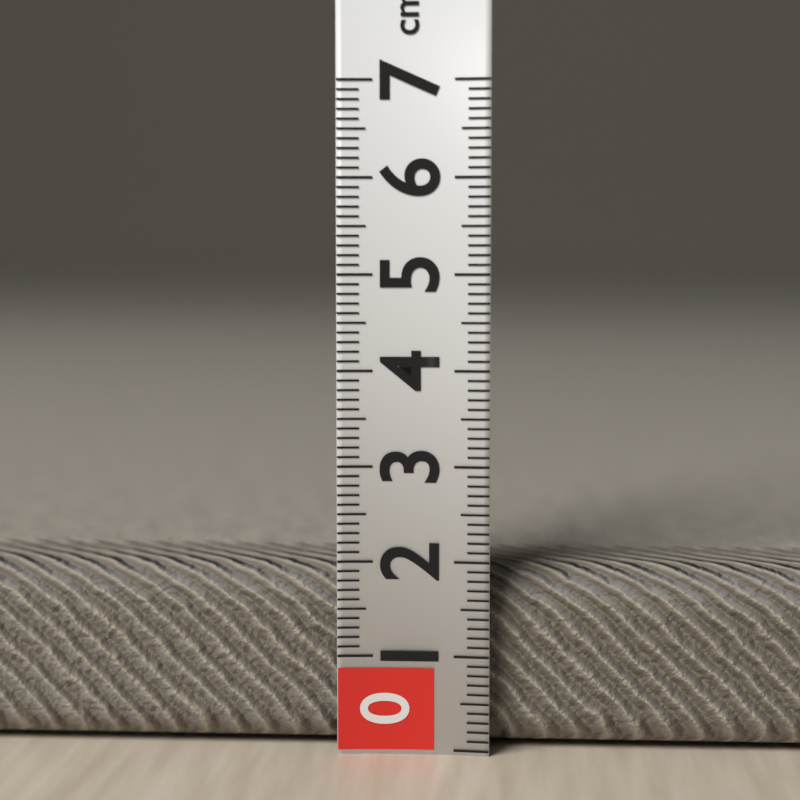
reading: 1.9 cm
